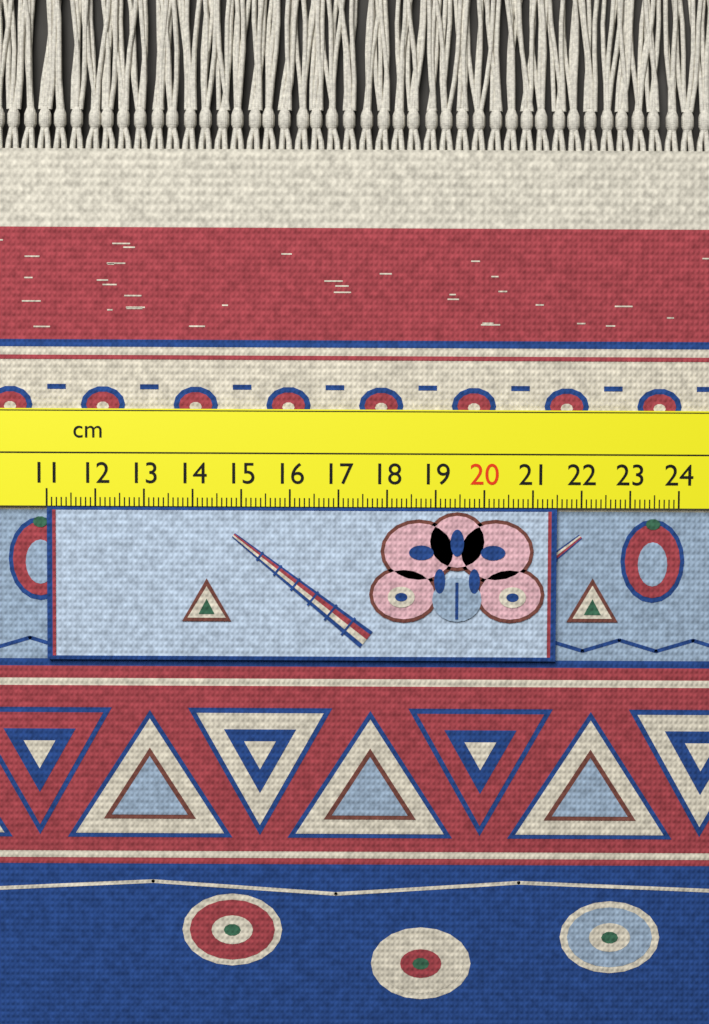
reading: 21.5 cm
